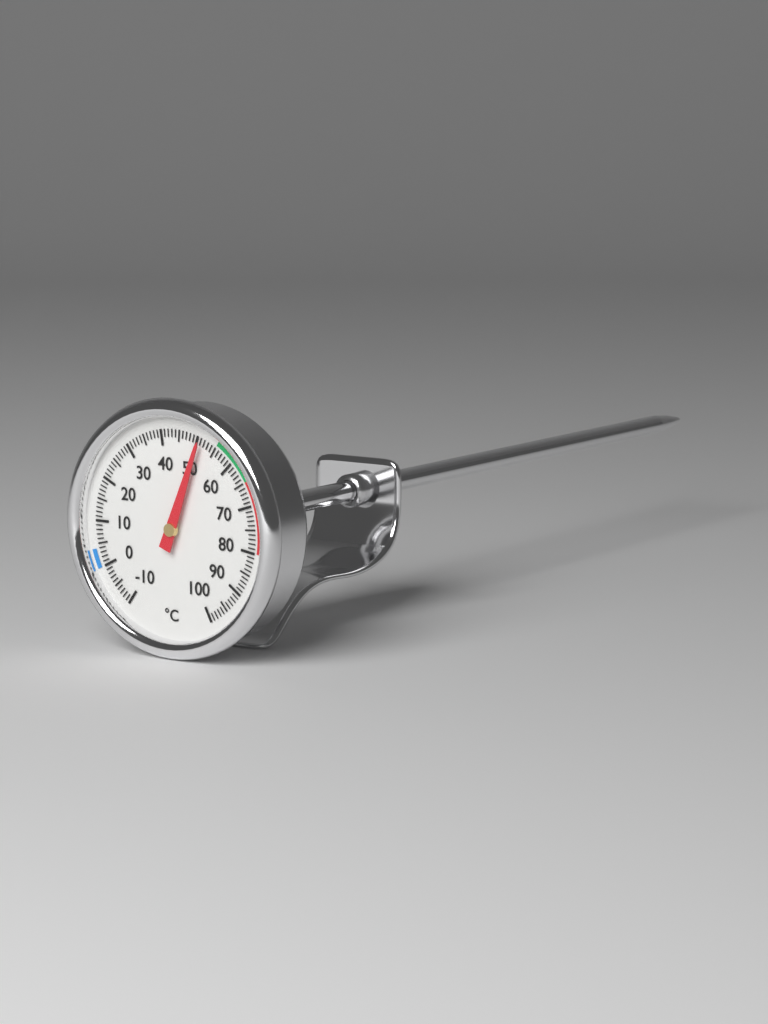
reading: 51 °C
